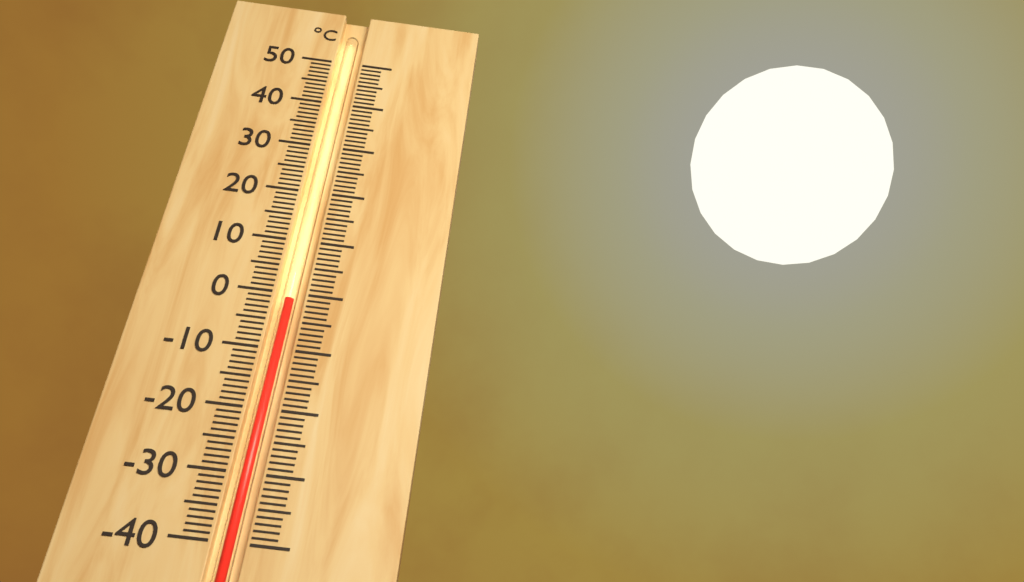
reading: -1 °C
